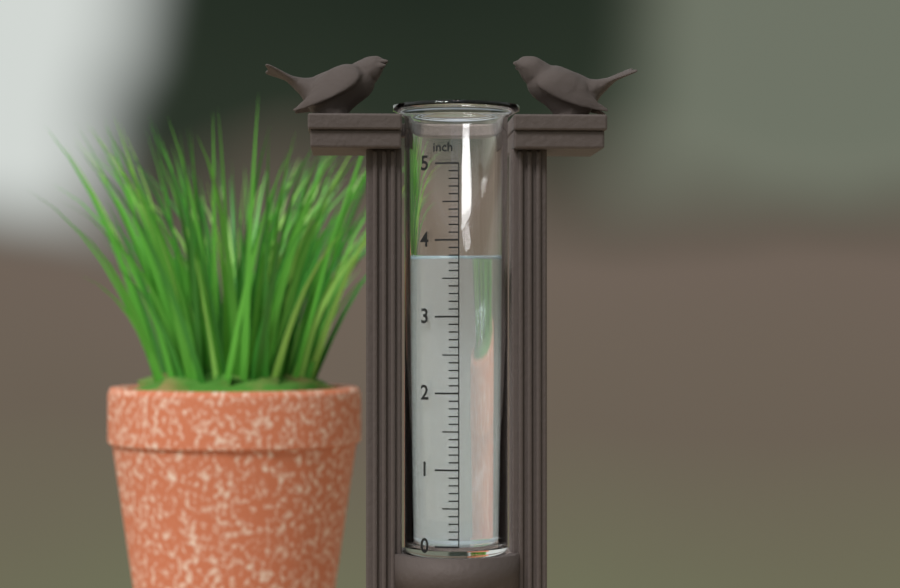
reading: 3.8 inch
